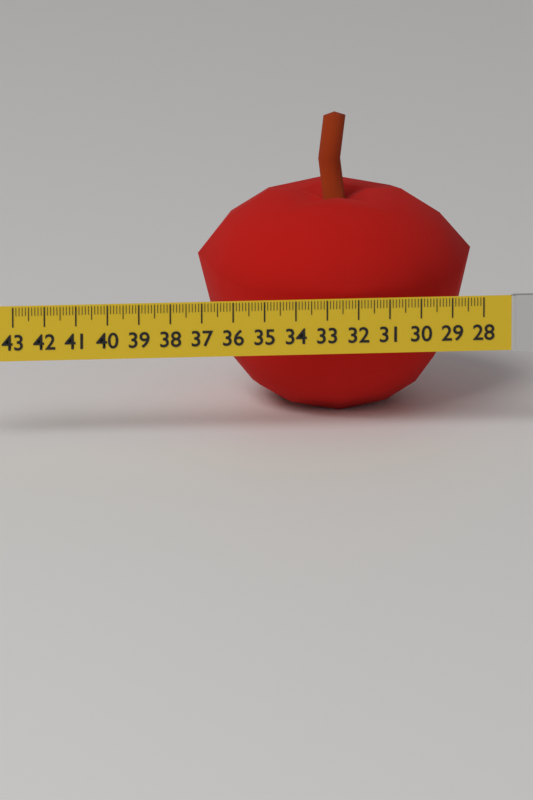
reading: 36.8 (no unit)
